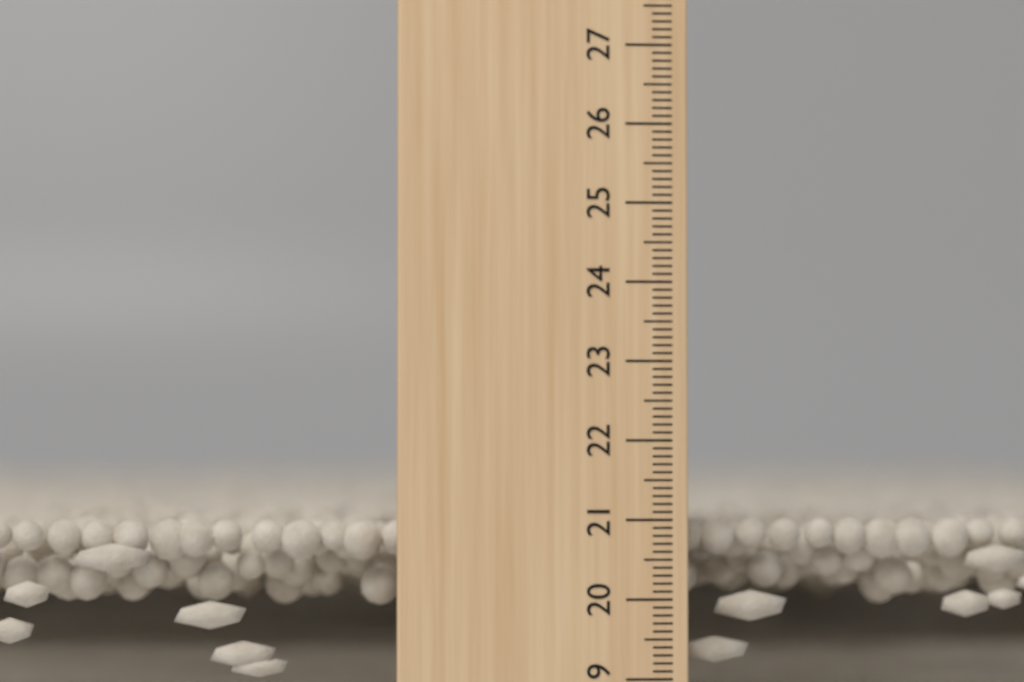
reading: 21.0 cm
